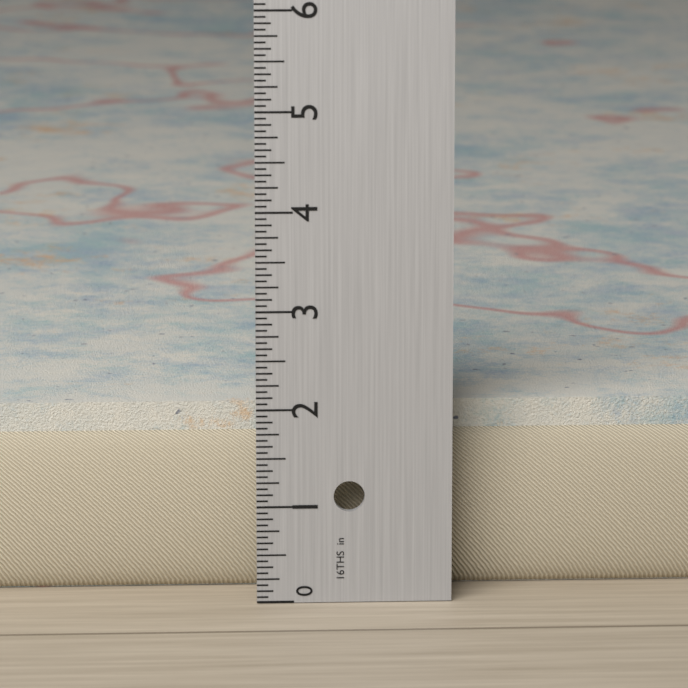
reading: 1.9375 in
